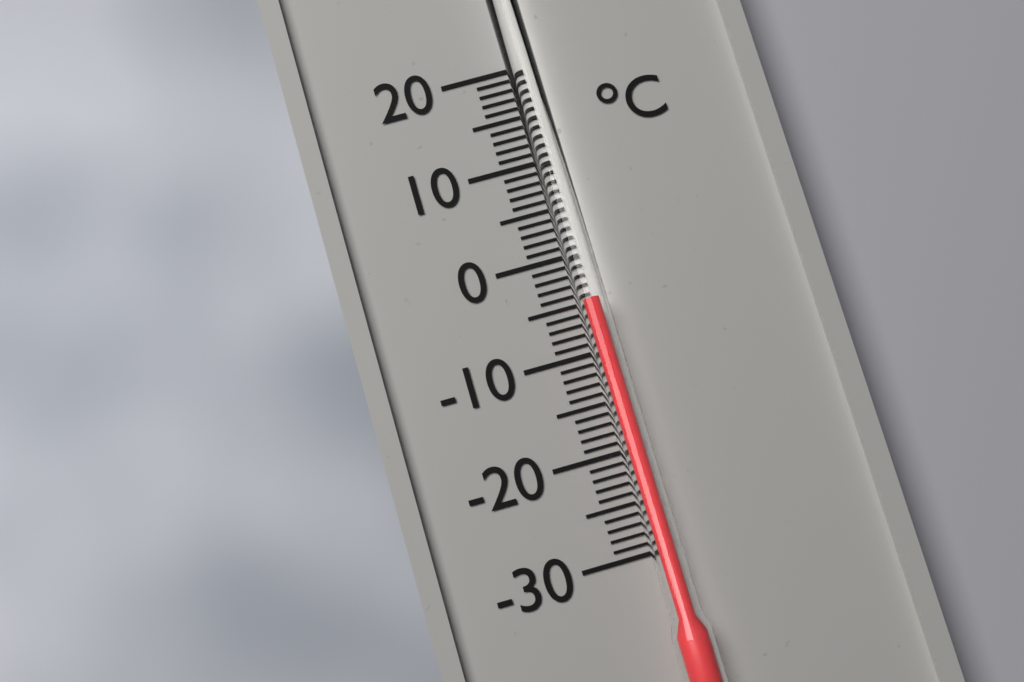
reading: -5 °C
